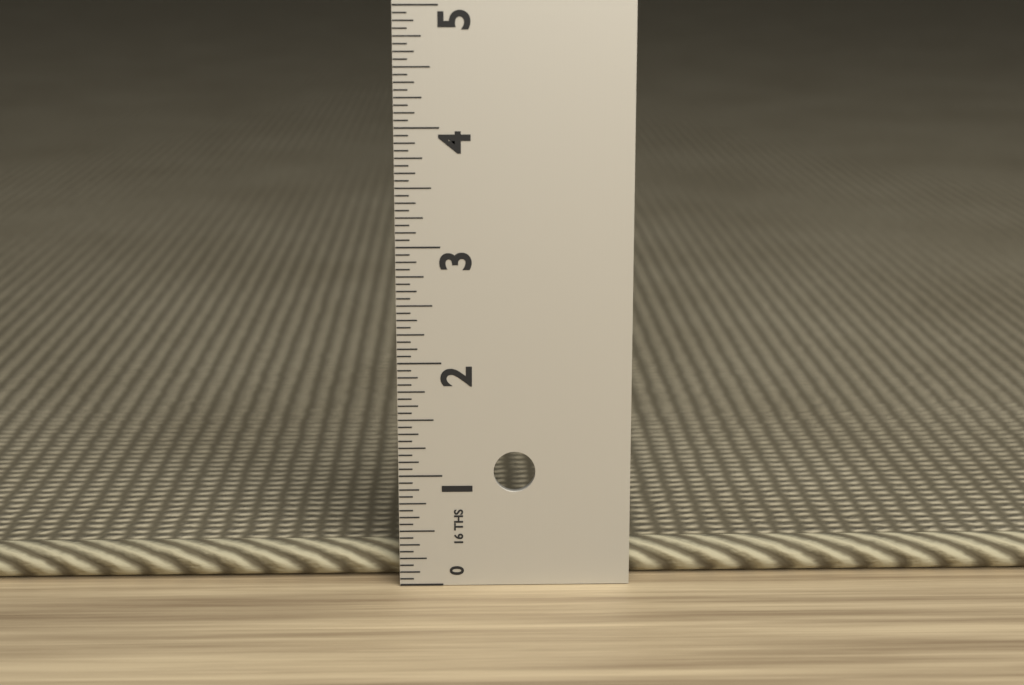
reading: 0.3125 in
